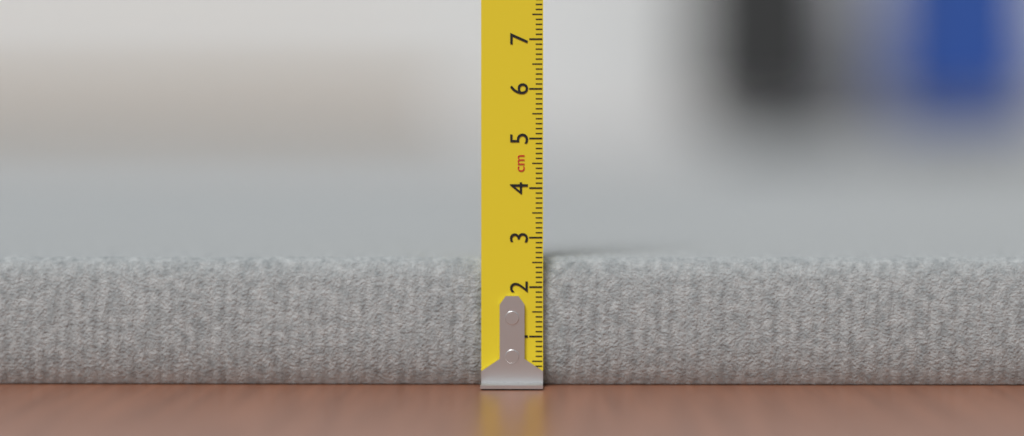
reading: 2.6 cm
